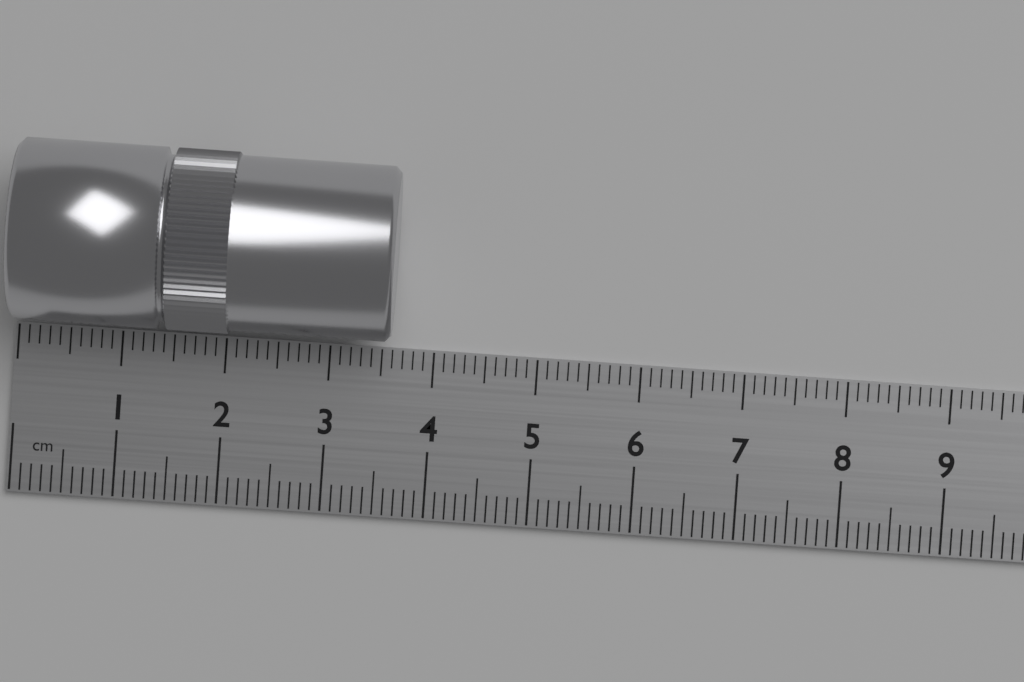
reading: 3.6 cm
